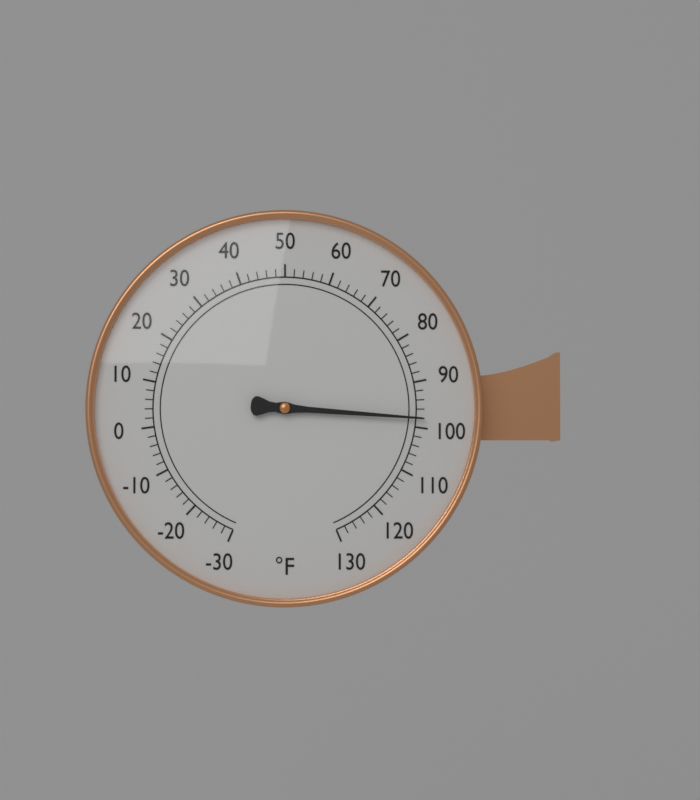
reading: 98 °F
